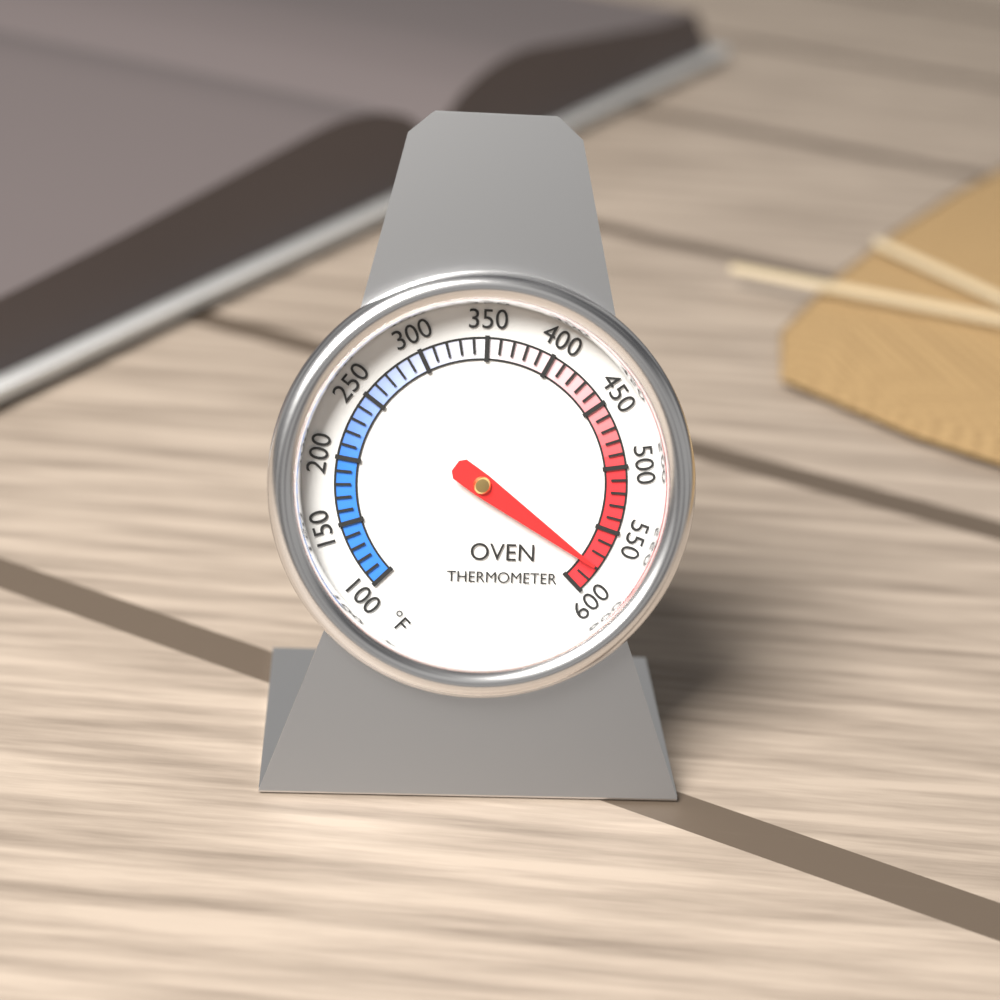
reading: 580 °F
